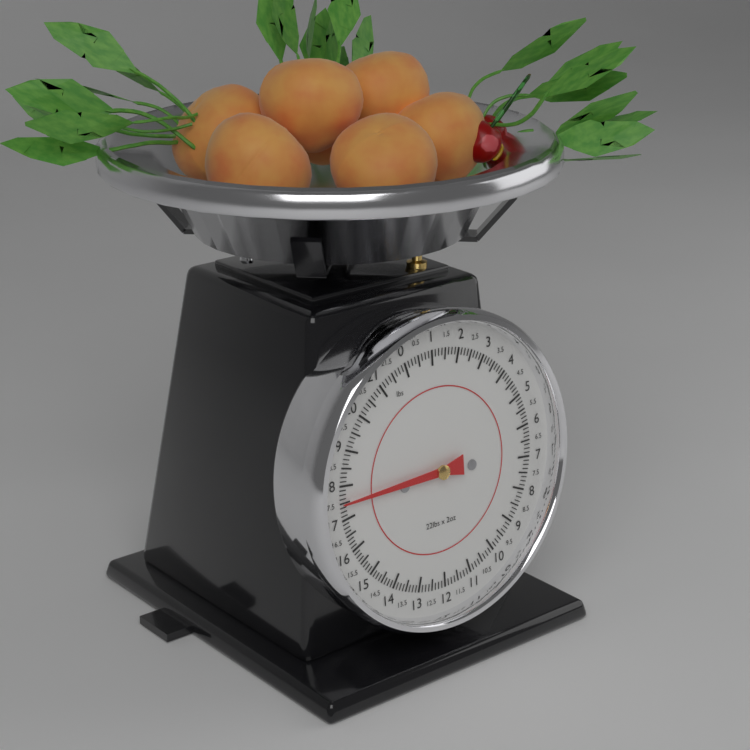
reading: 17.500 lbs
